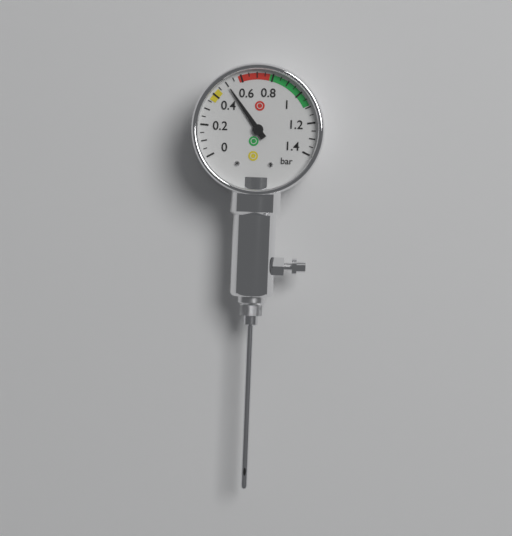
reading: 0.50 bar
